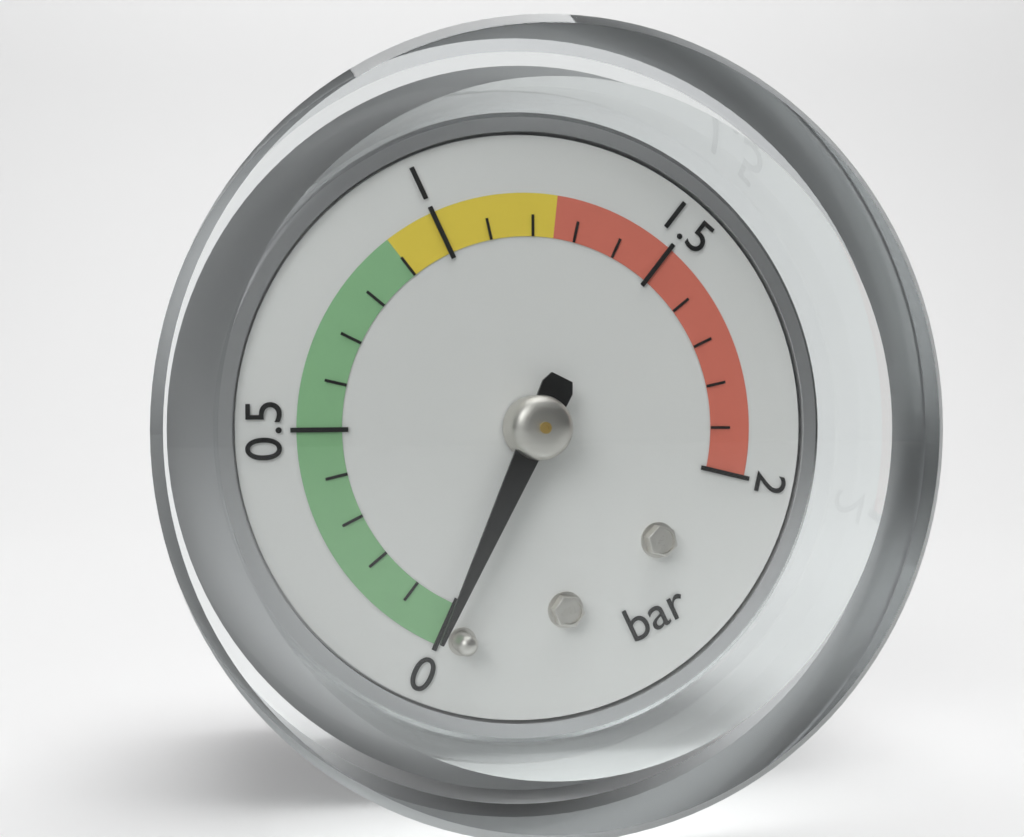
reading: 0.0 bar
